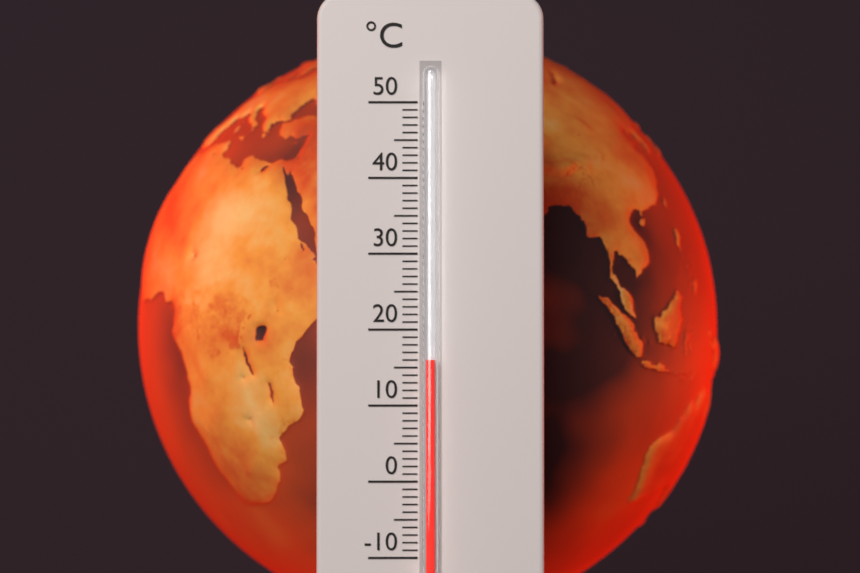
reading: 16 °C
